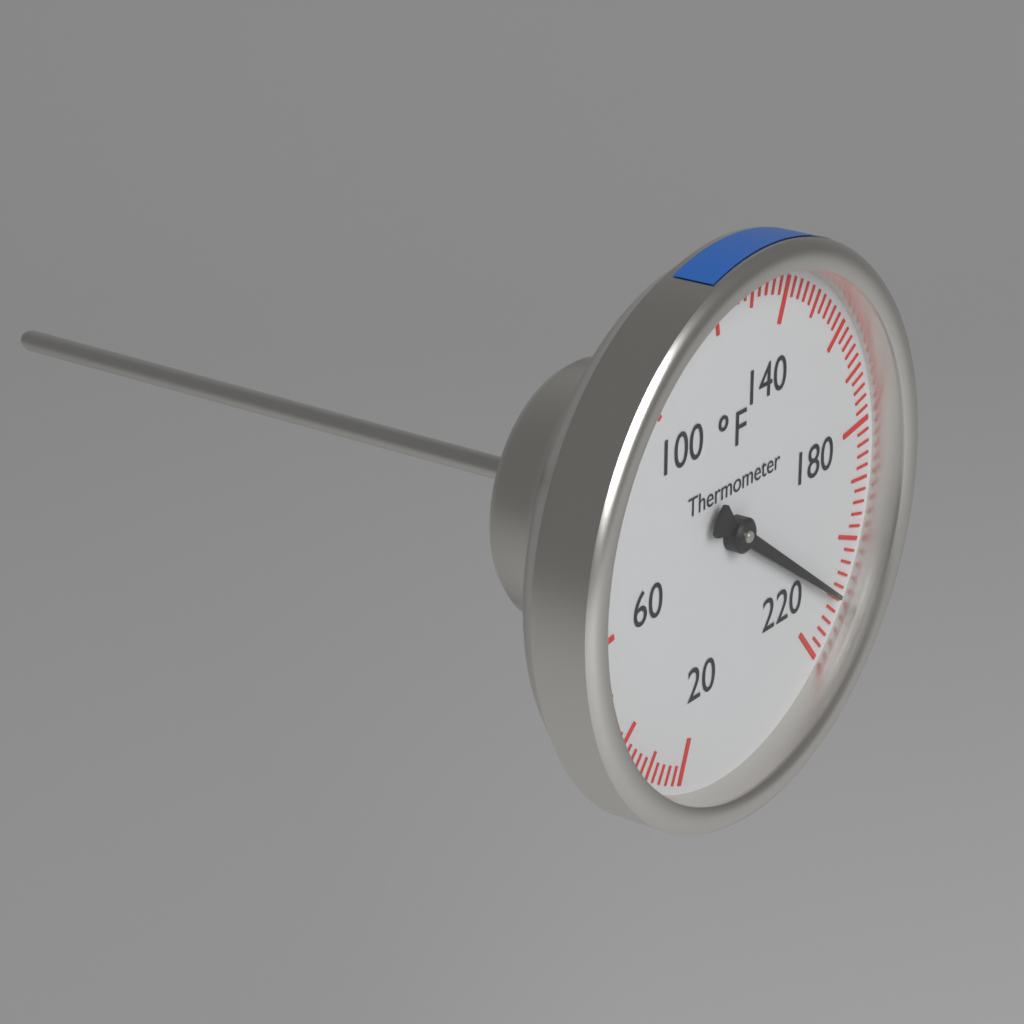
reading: 210 °F
